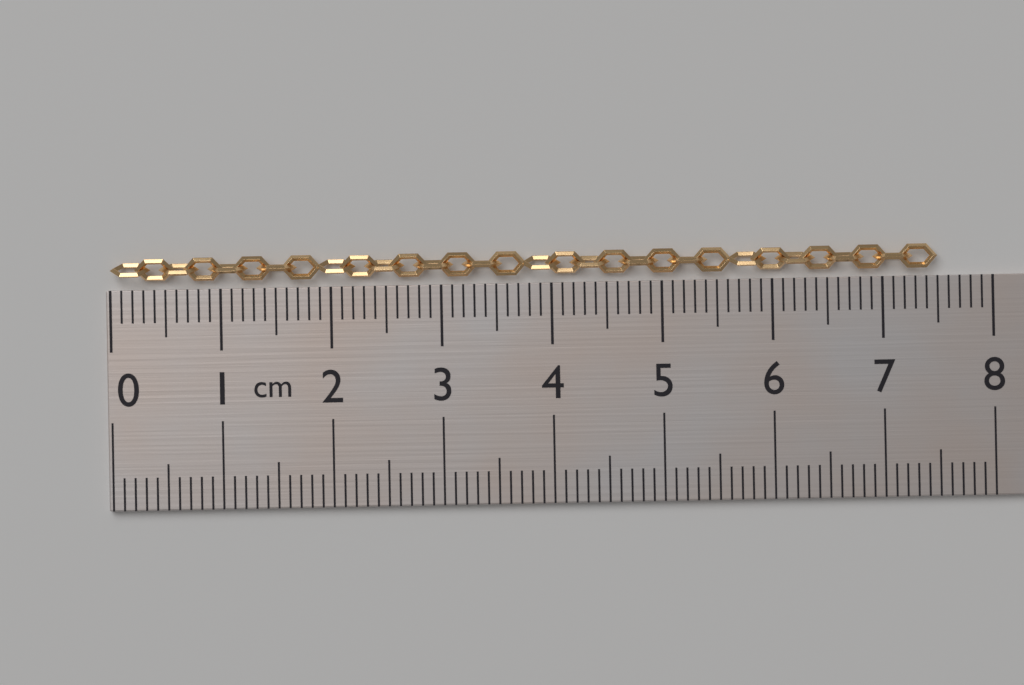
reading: 7.5 cm
